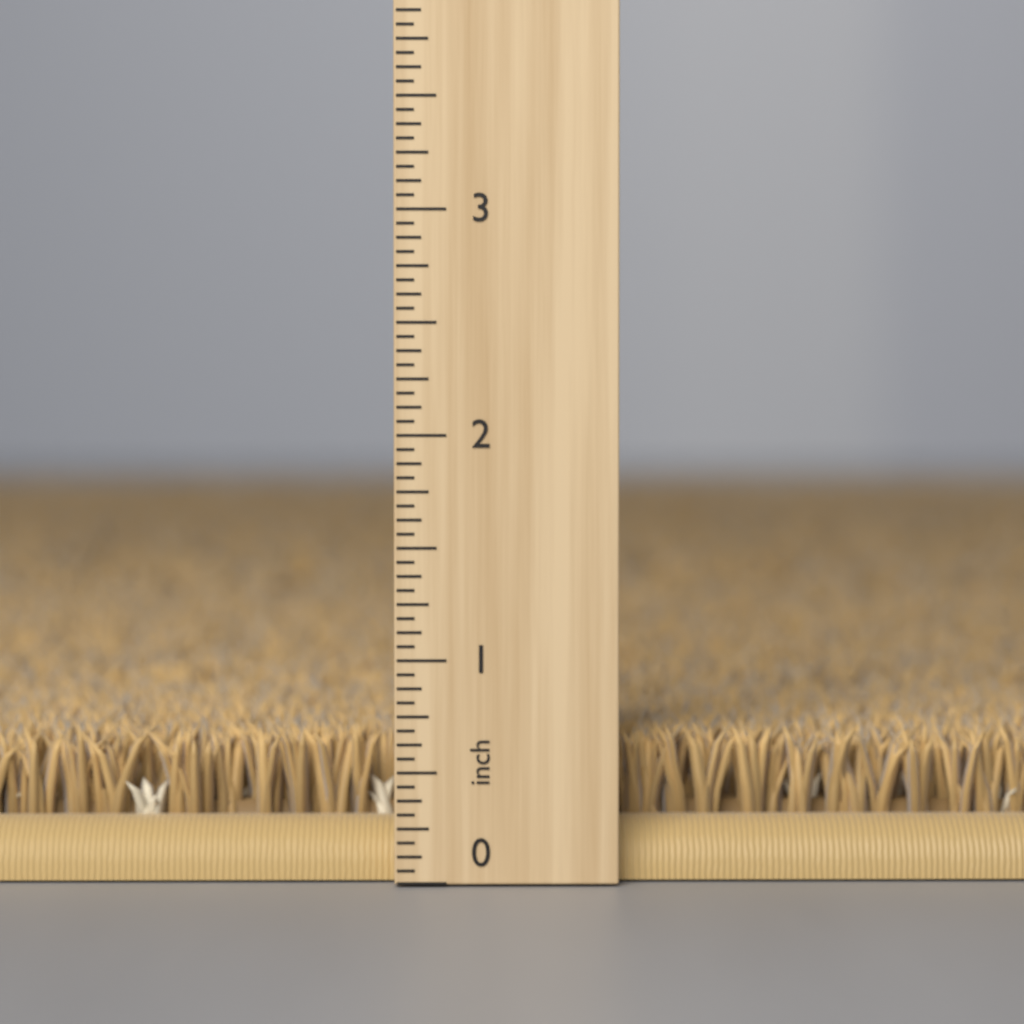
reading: 0.6875 inch
